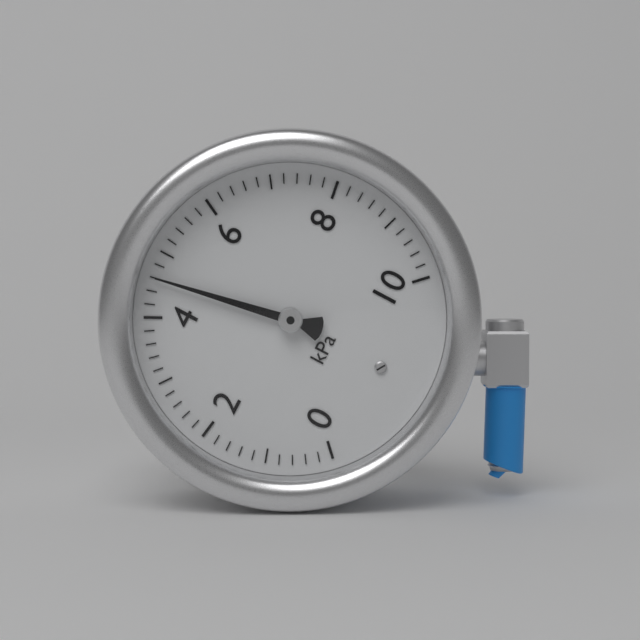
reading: 4.6 kPa
